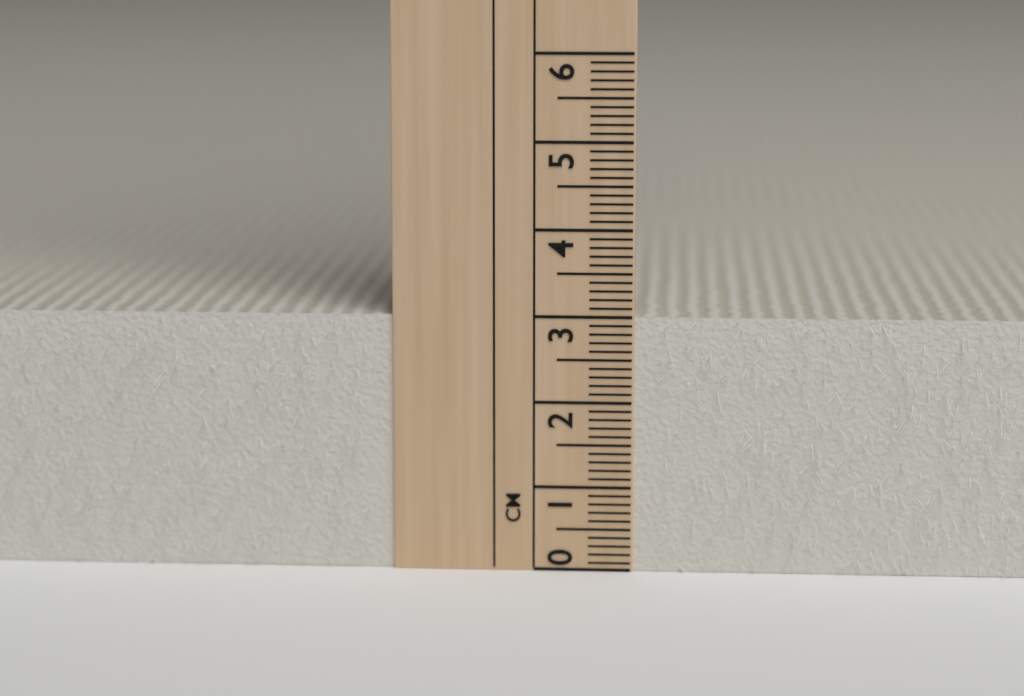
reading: 3.0 cm
